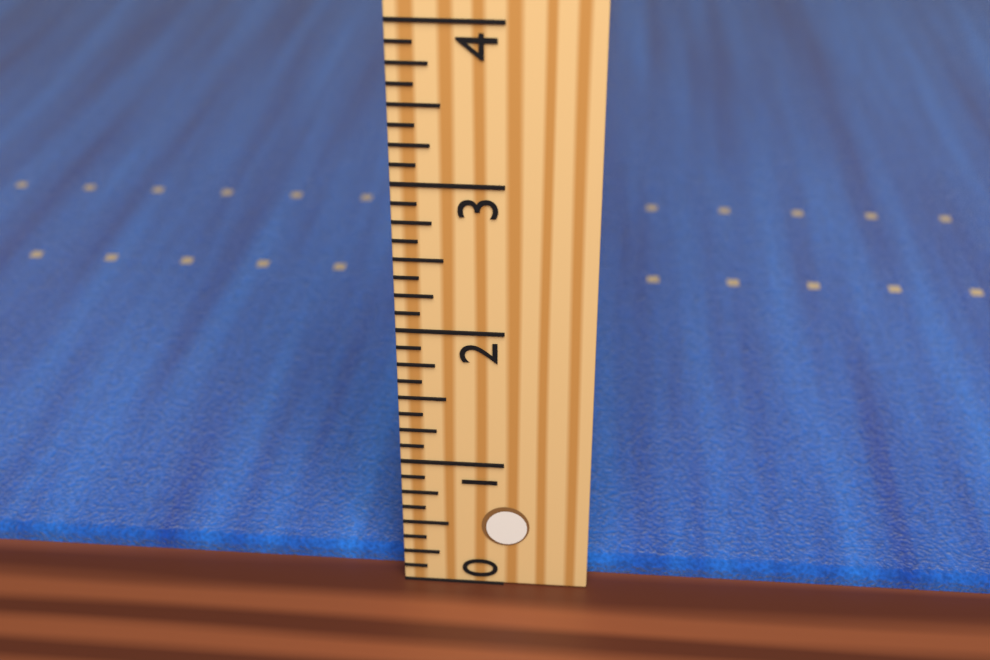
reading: 0.125 (no unit)
